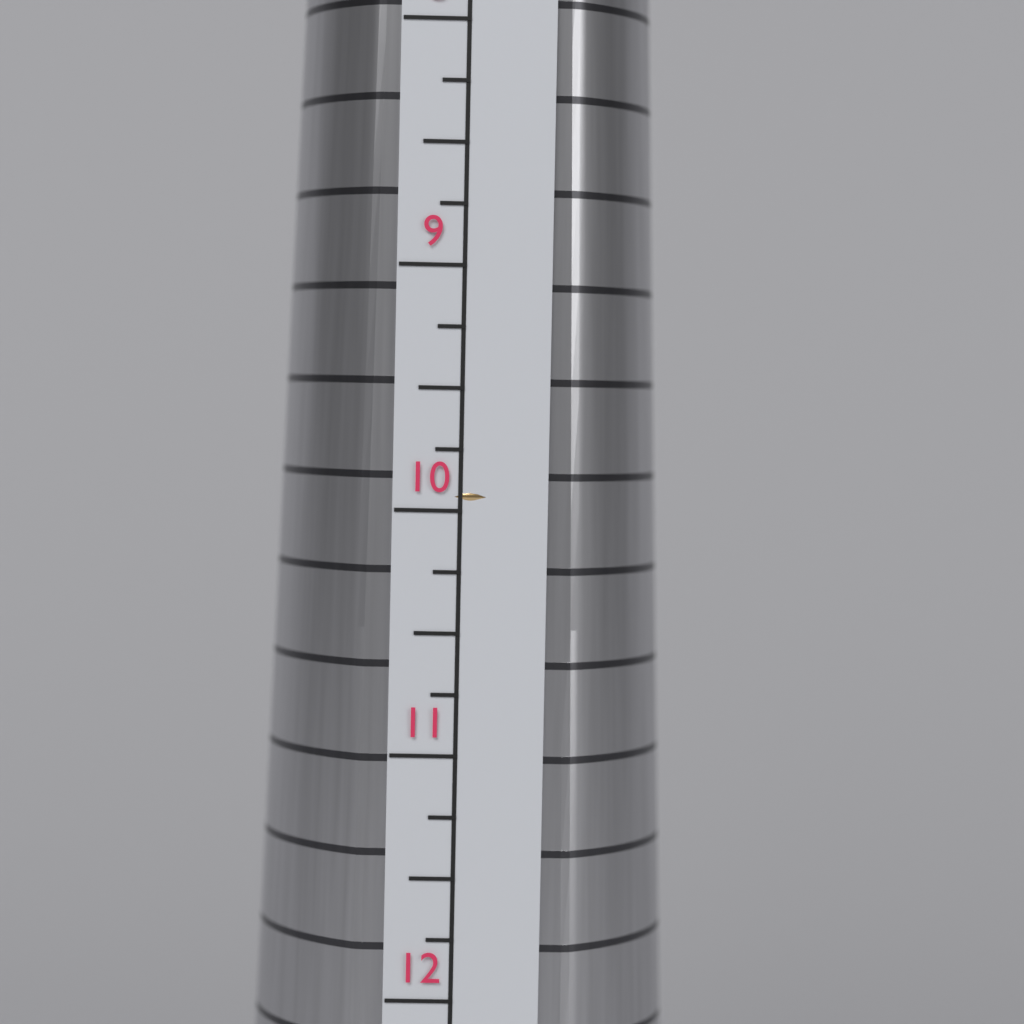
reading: 10.00 (no unit)
